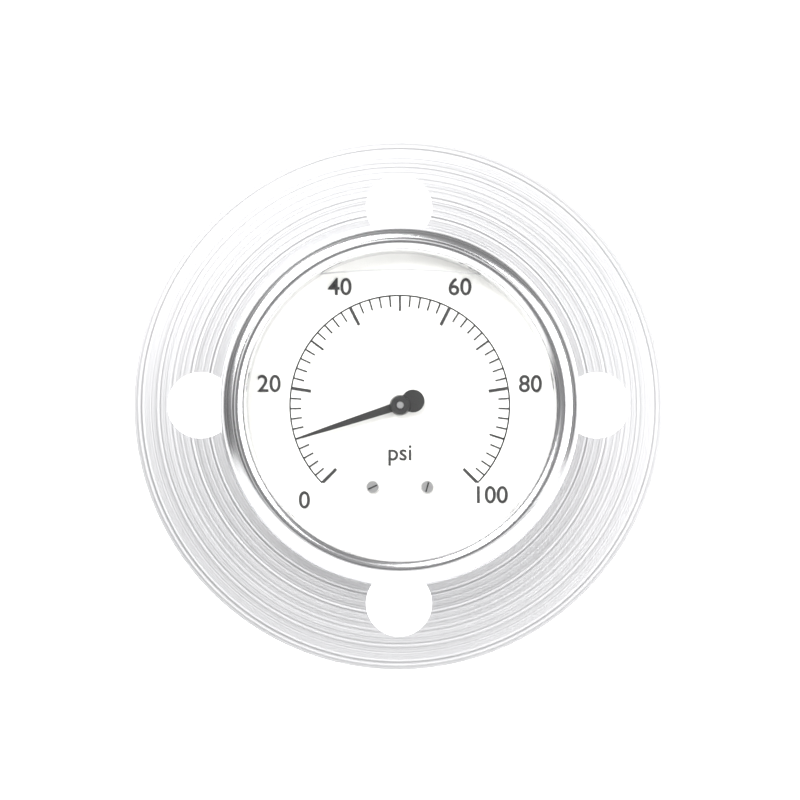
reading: 10 psi
